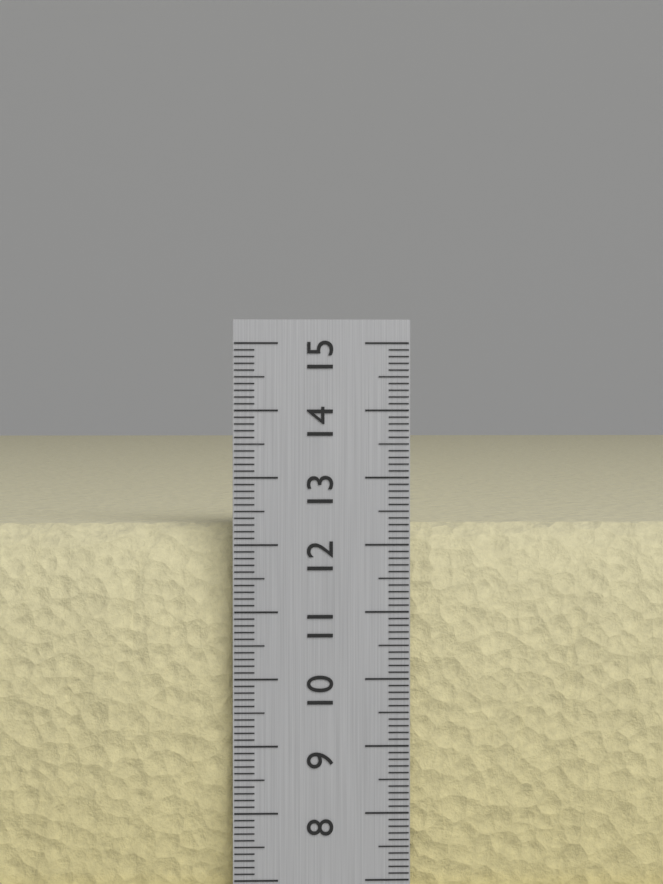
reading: 12.3 cm
